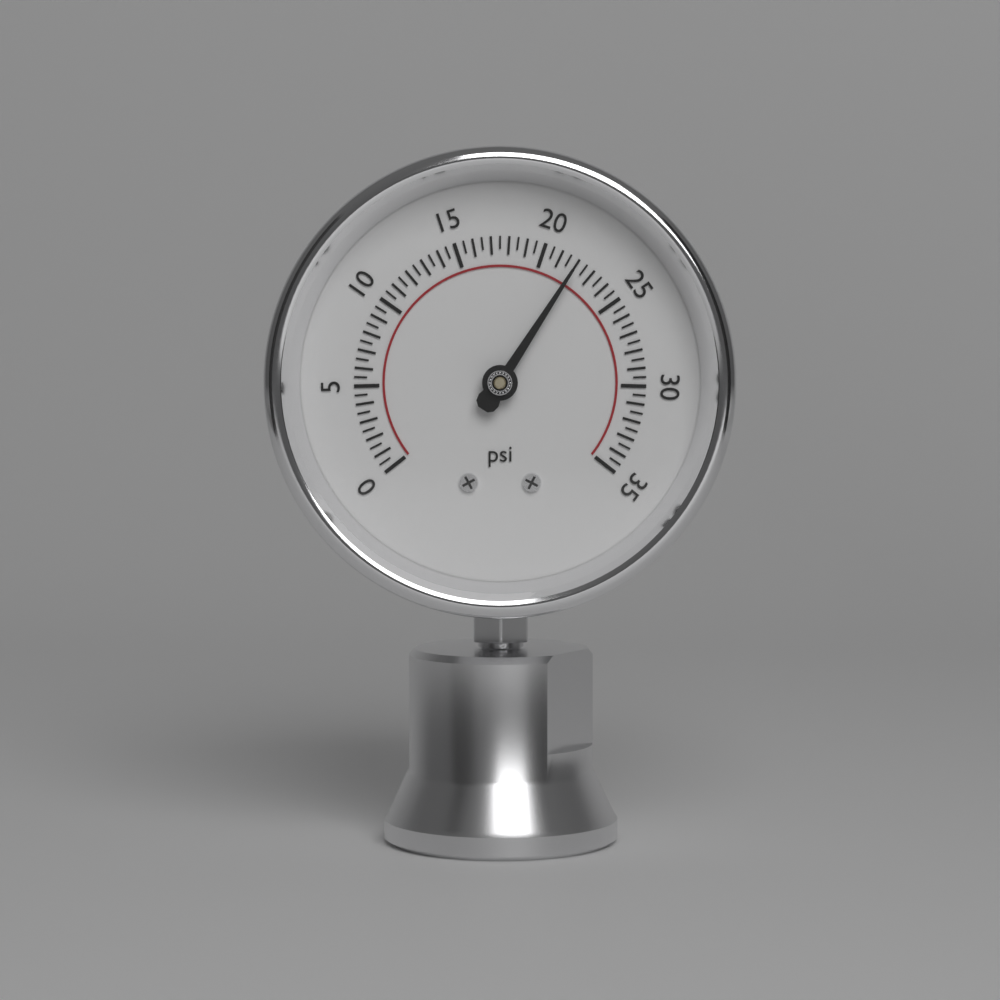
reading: 22.0 psi
